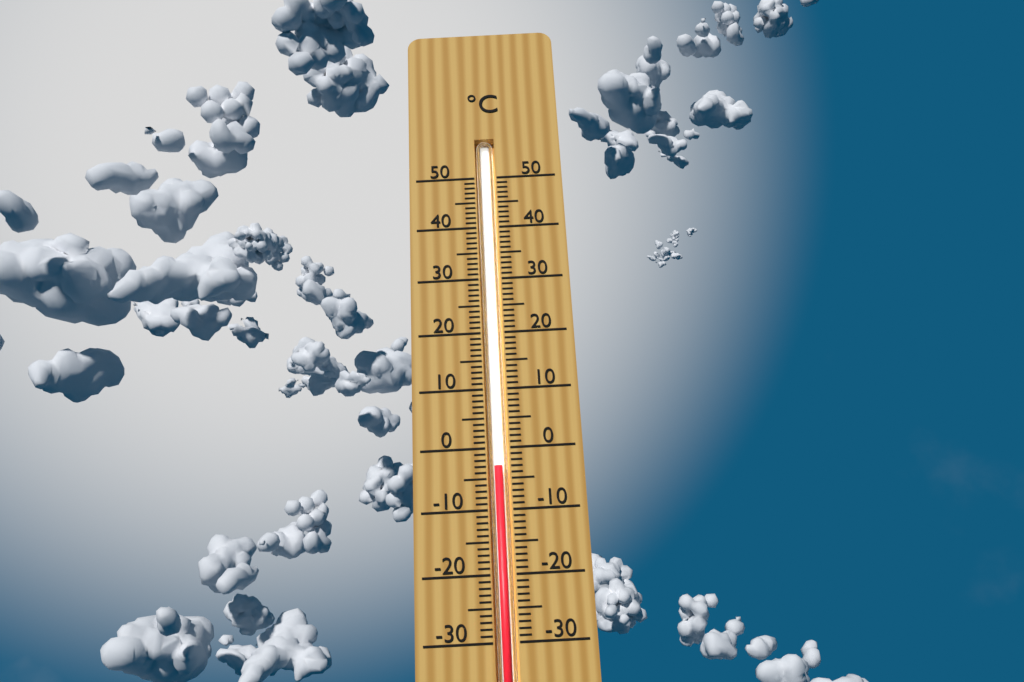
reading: -3 °C
